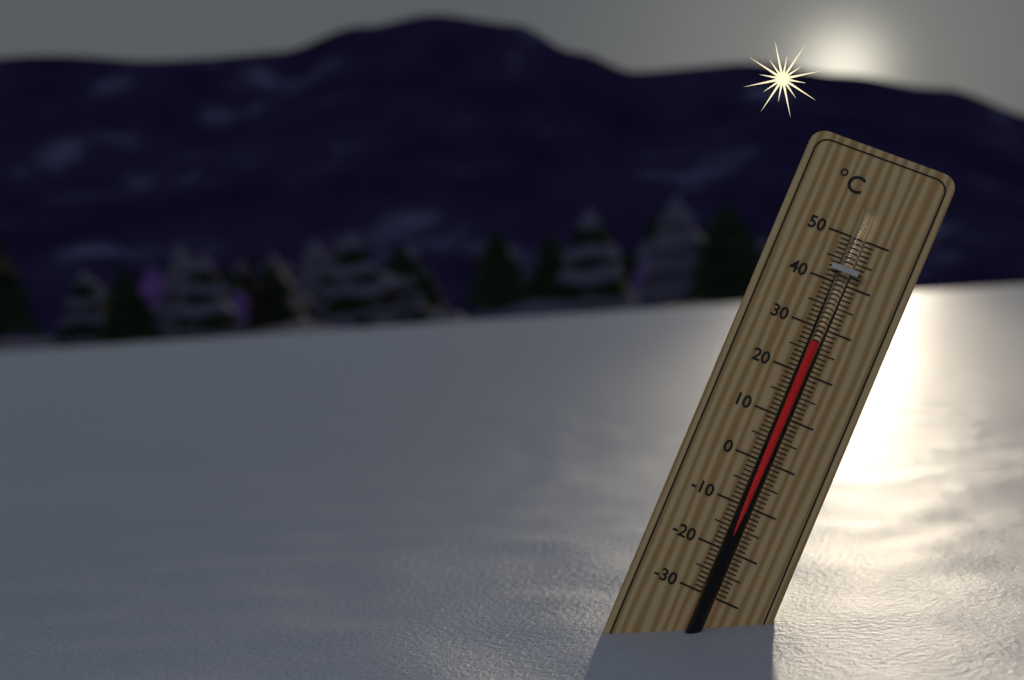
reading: 27 °C
